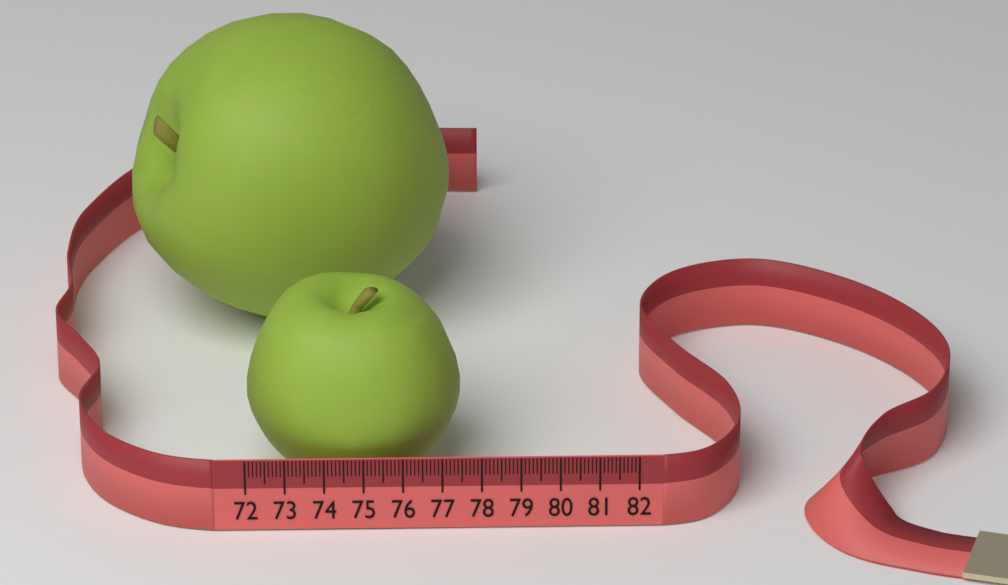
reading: 77.5 (no unit)
